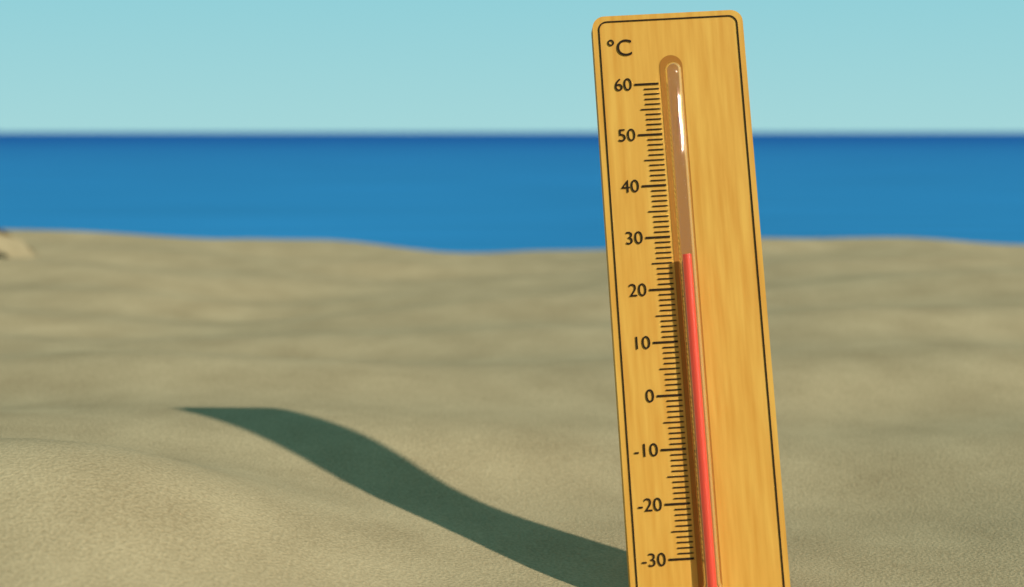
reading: 26 °C
